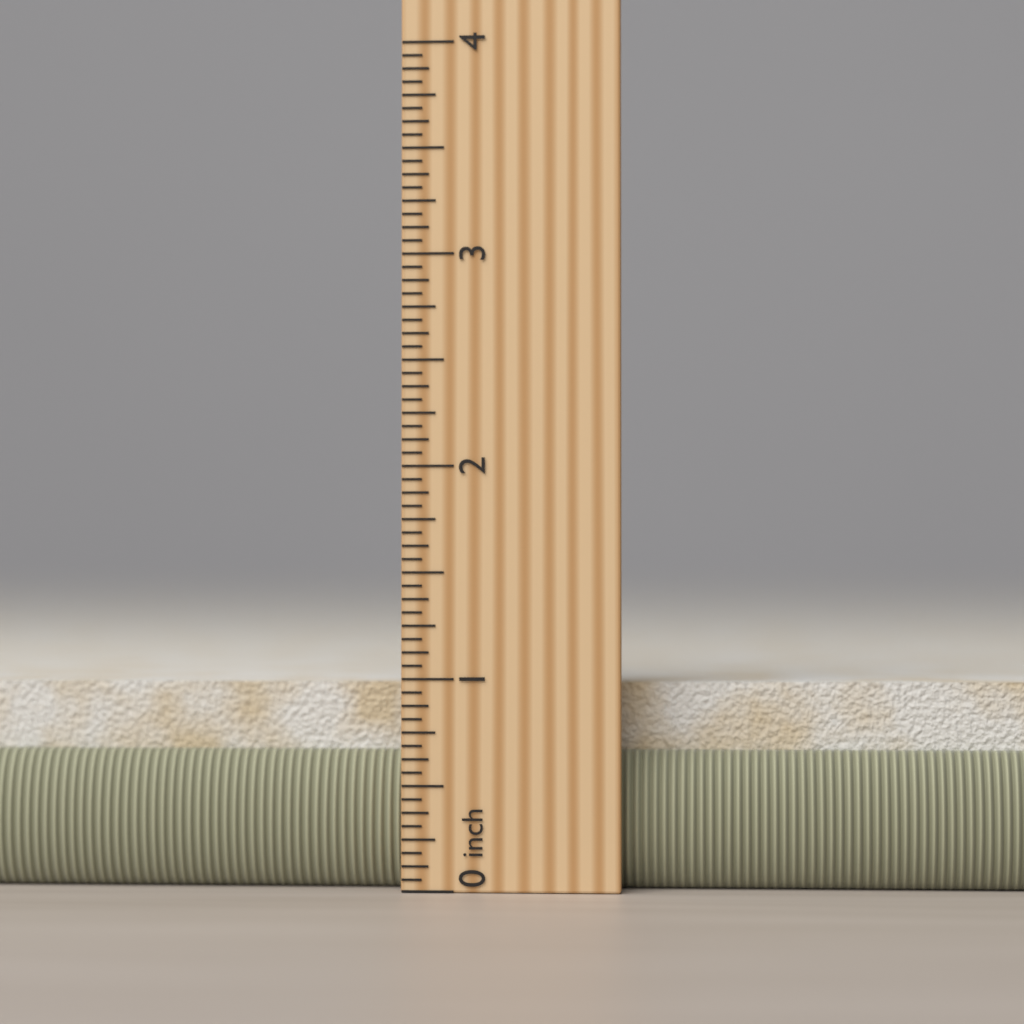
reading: 1.0625 in
